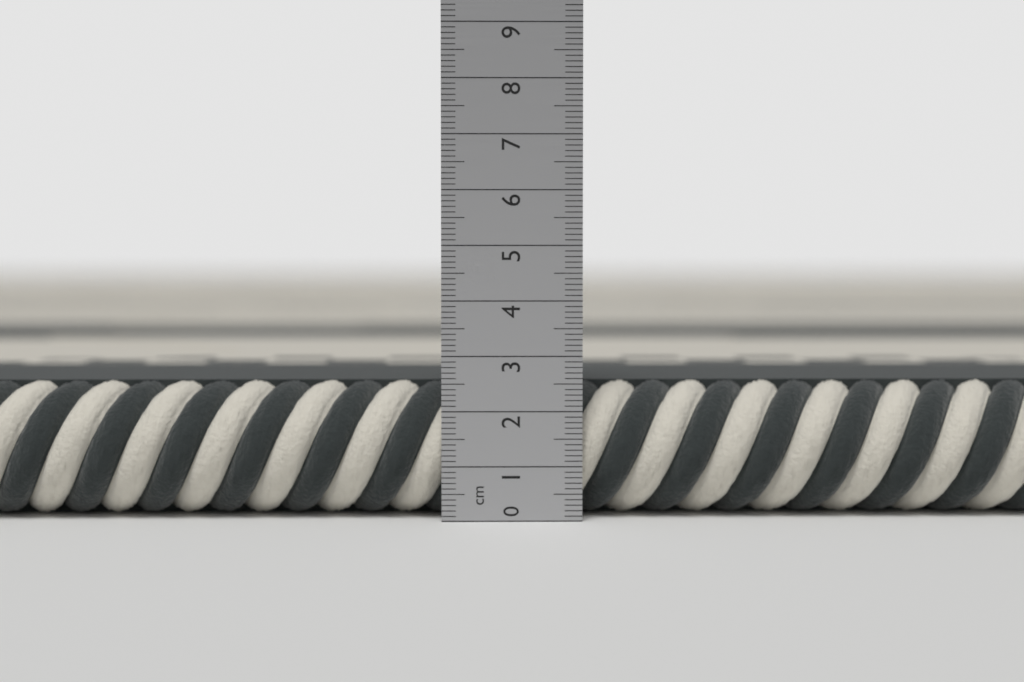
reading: 2.5 cm
